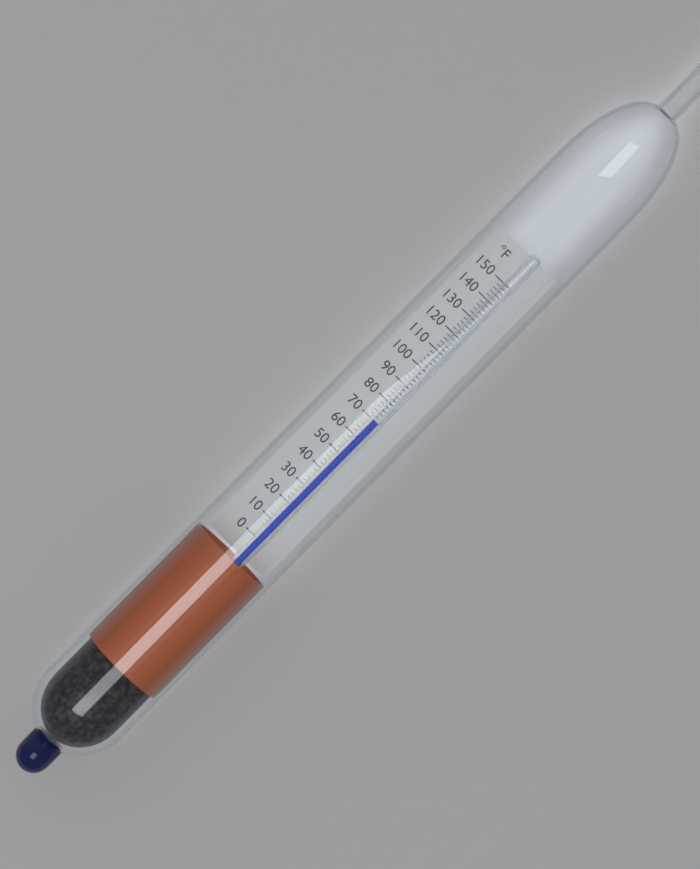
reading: 70 °F
